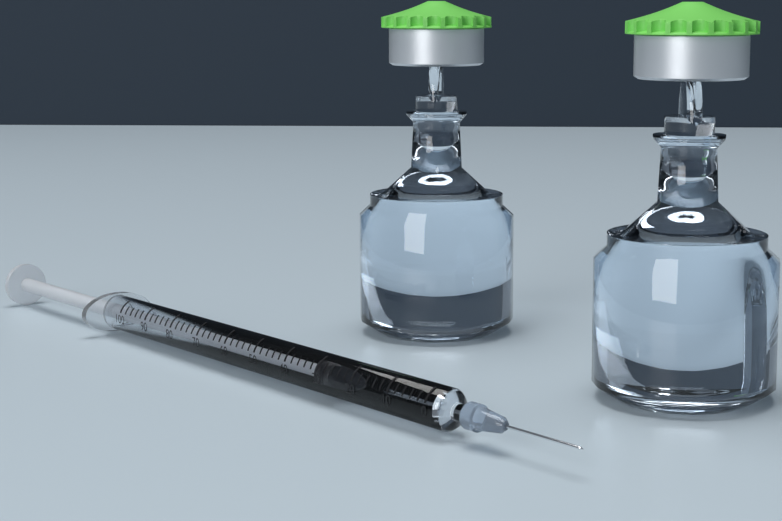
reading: 28 (no unit)
